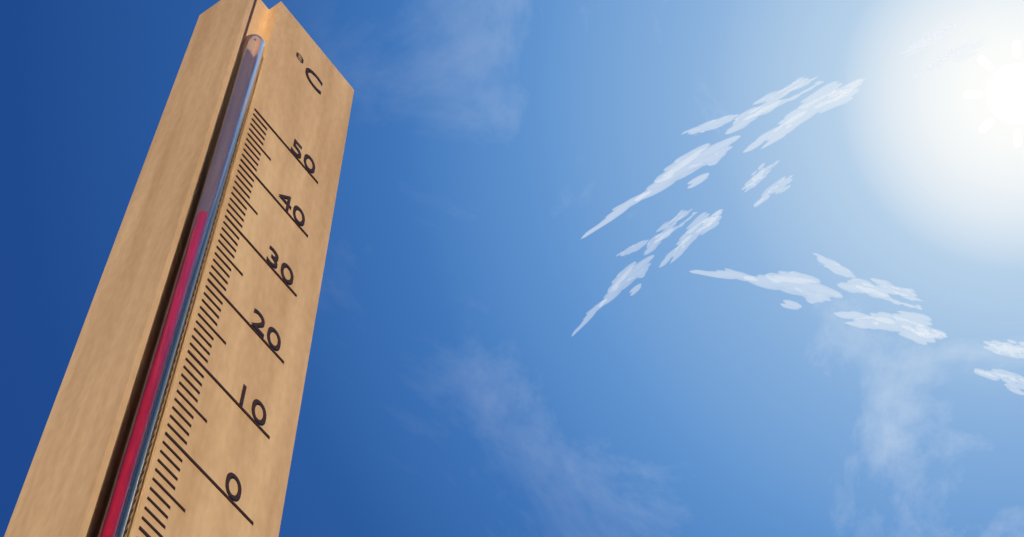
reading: 27 °C
